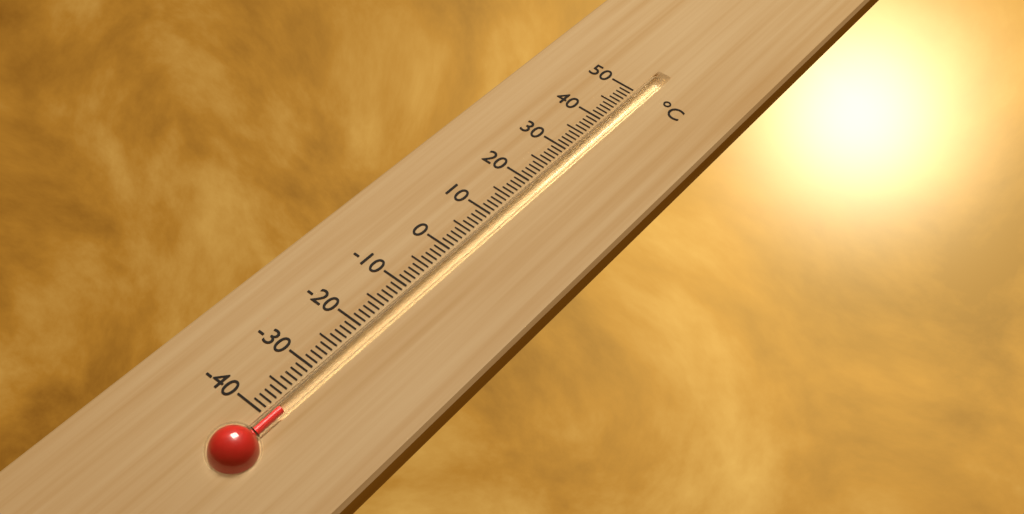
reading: -38 °C
